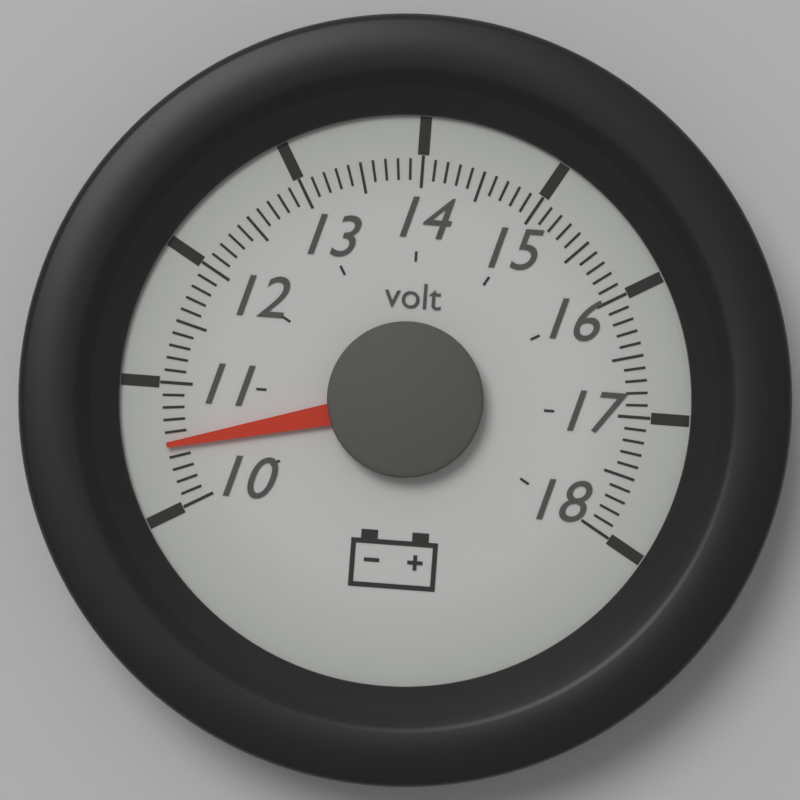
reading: 10.5 volt
